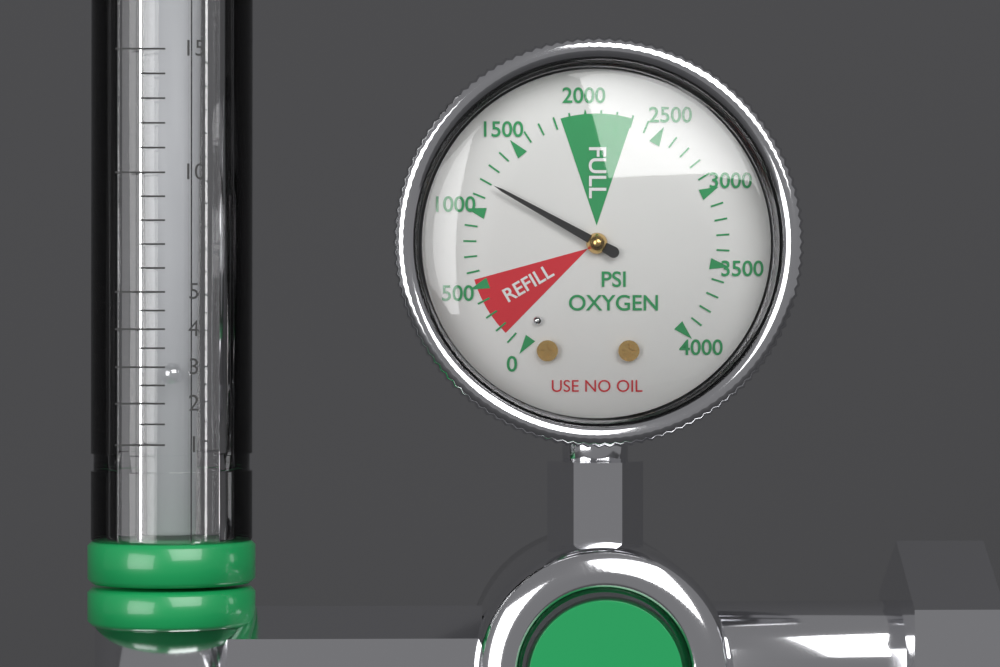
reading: 1200 psi
